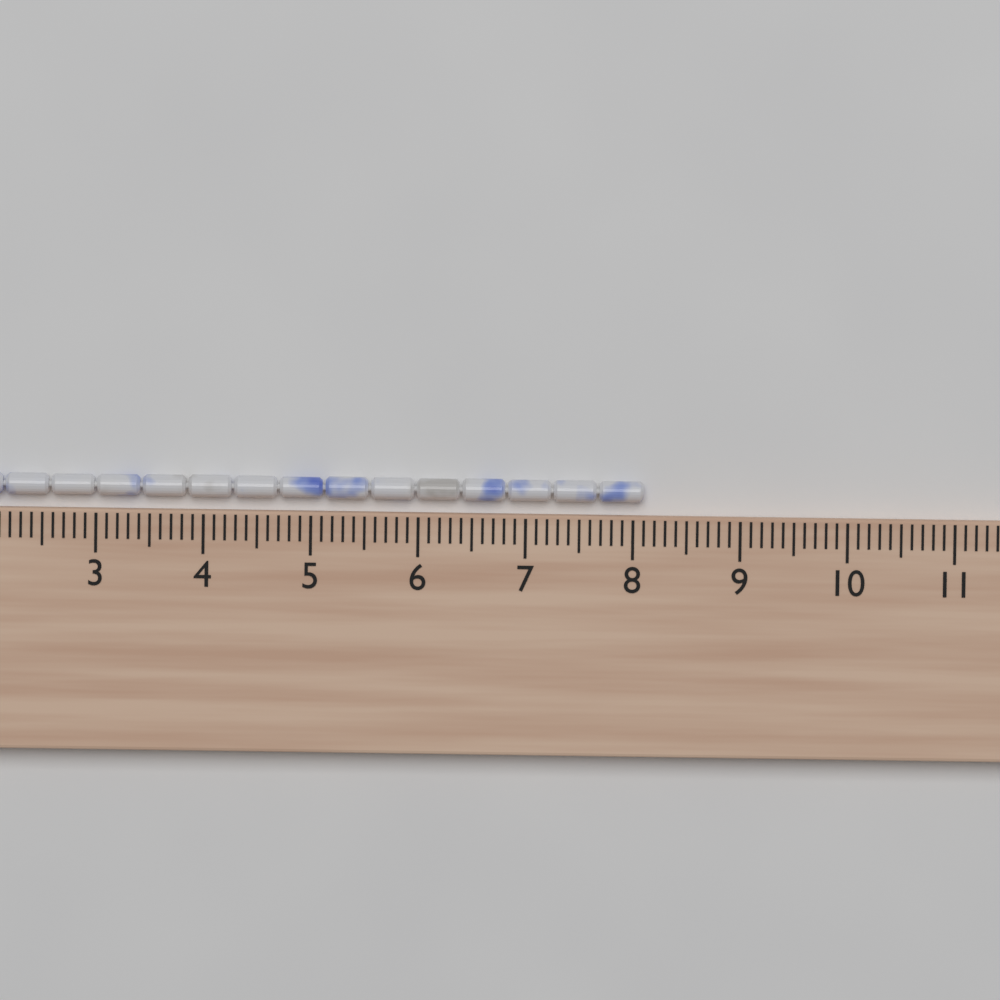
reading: 8.1 cm
